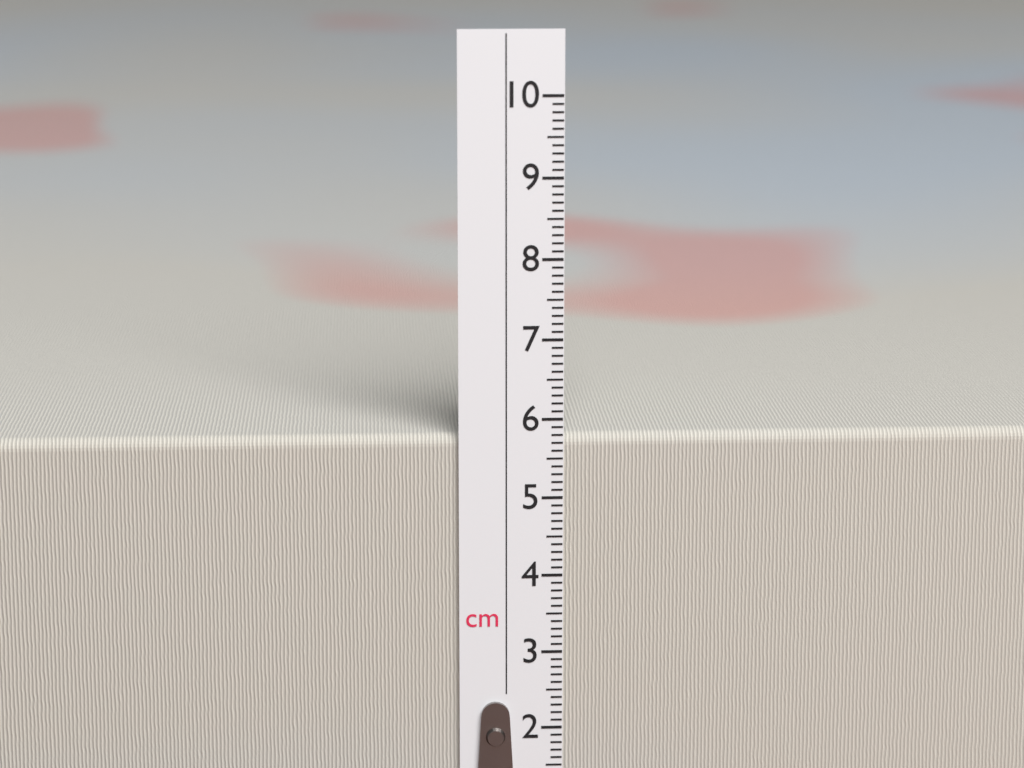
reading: 5.8 cm
